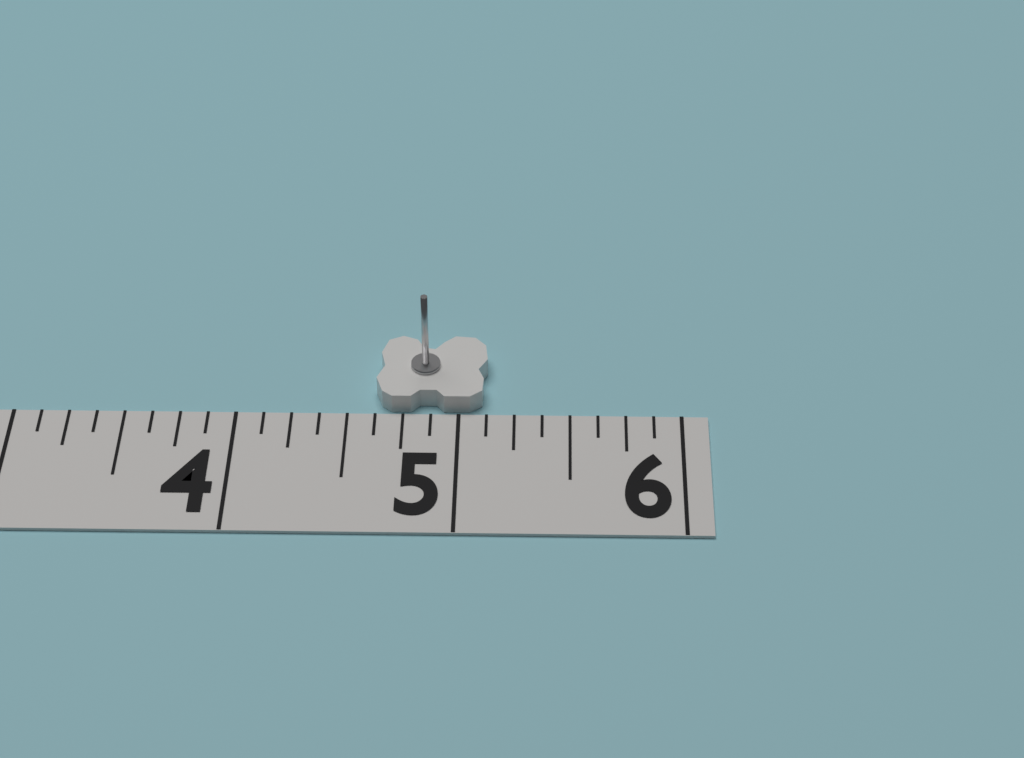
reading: 5.125 in
